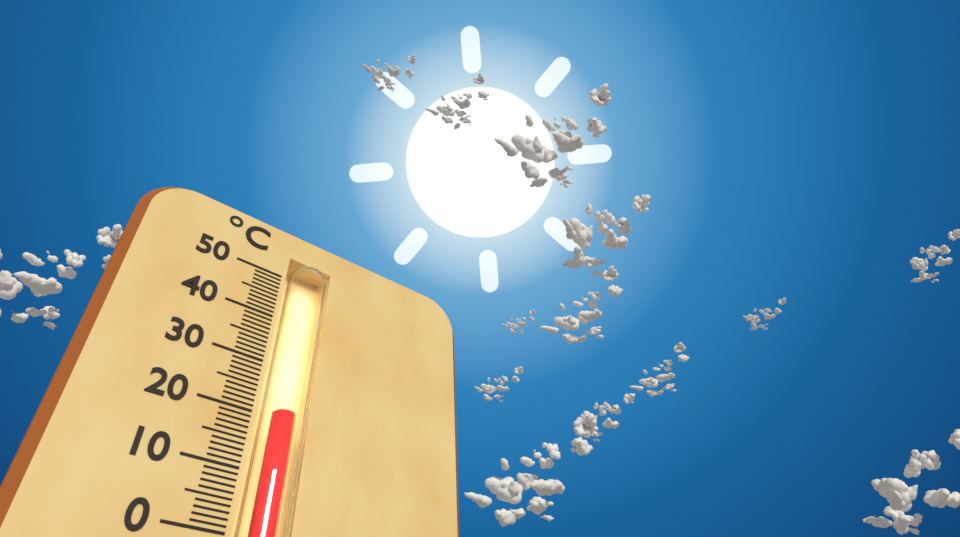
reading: 21 °C
